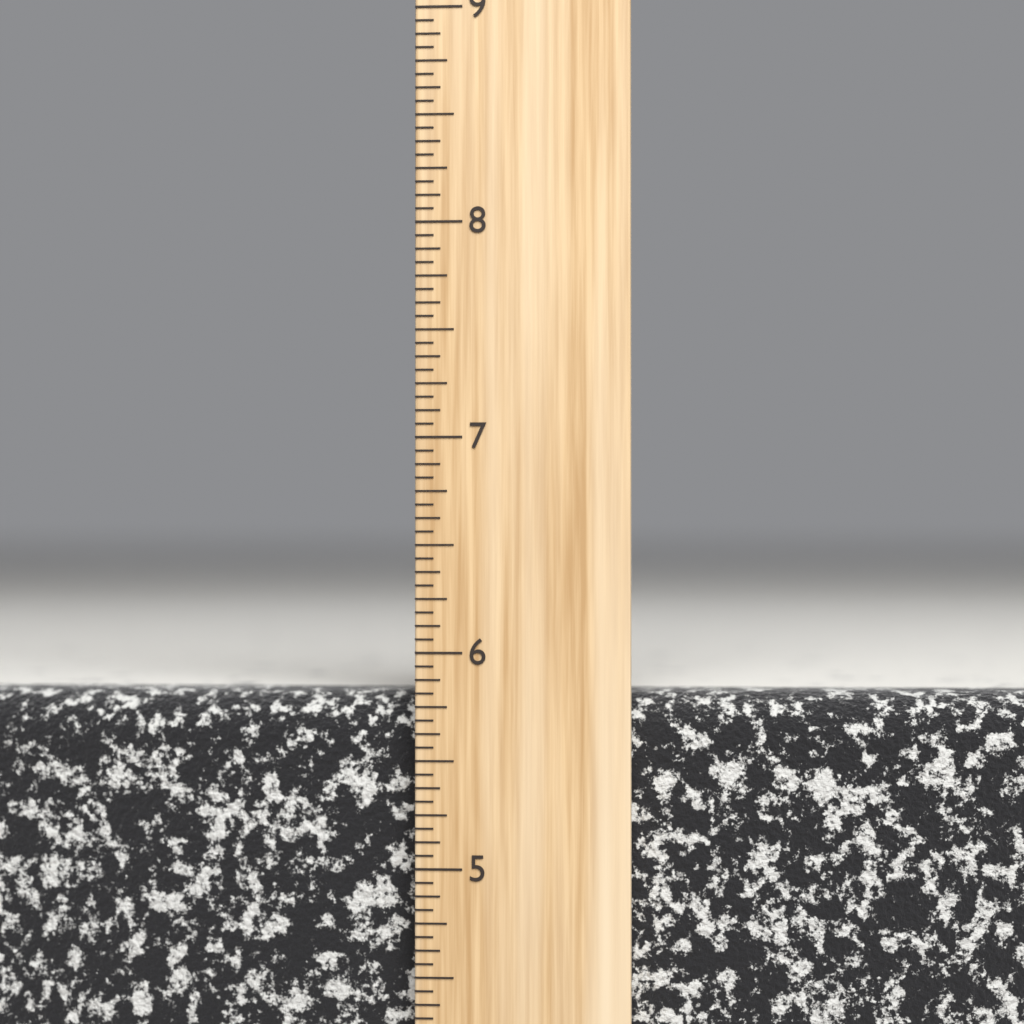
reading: 5.8125 inch
